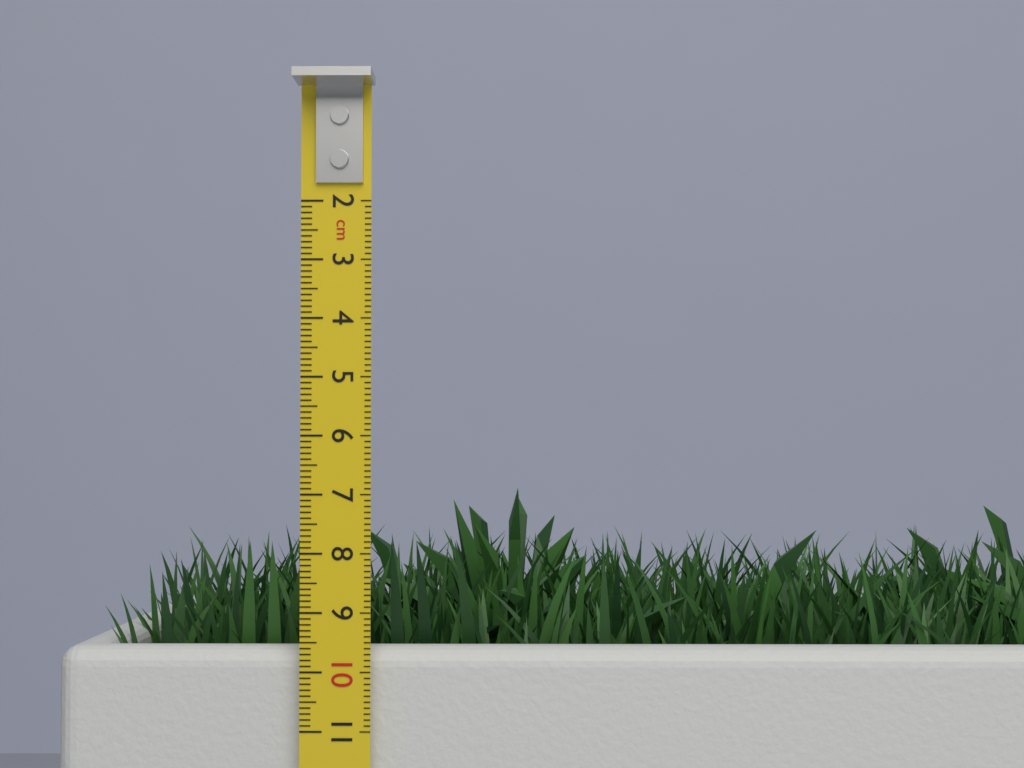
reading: 7.8 cm
